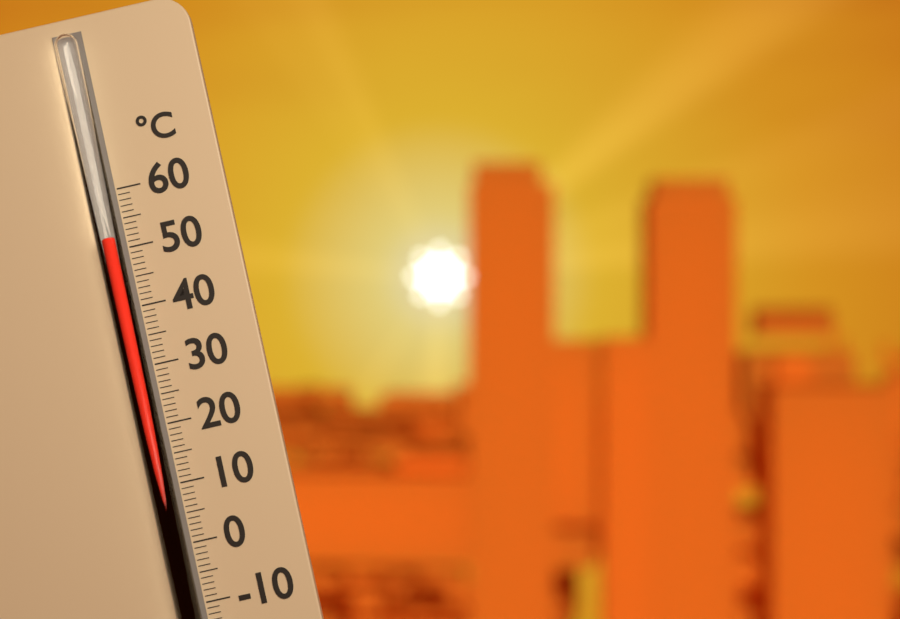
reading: 52 °C
